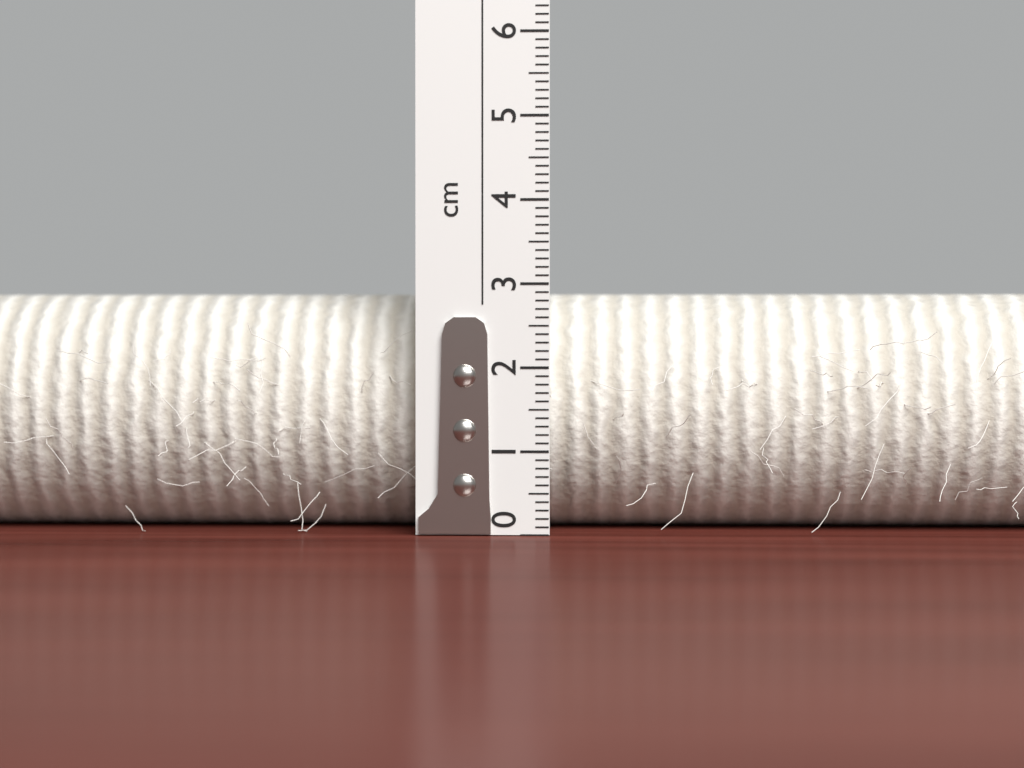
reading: 2.9 cm
